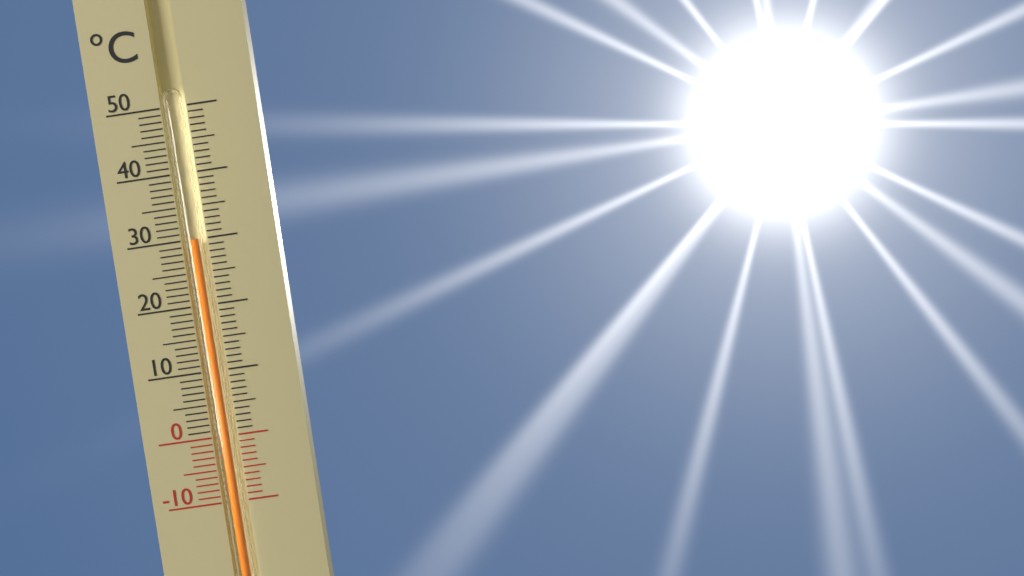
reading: 30 °C
